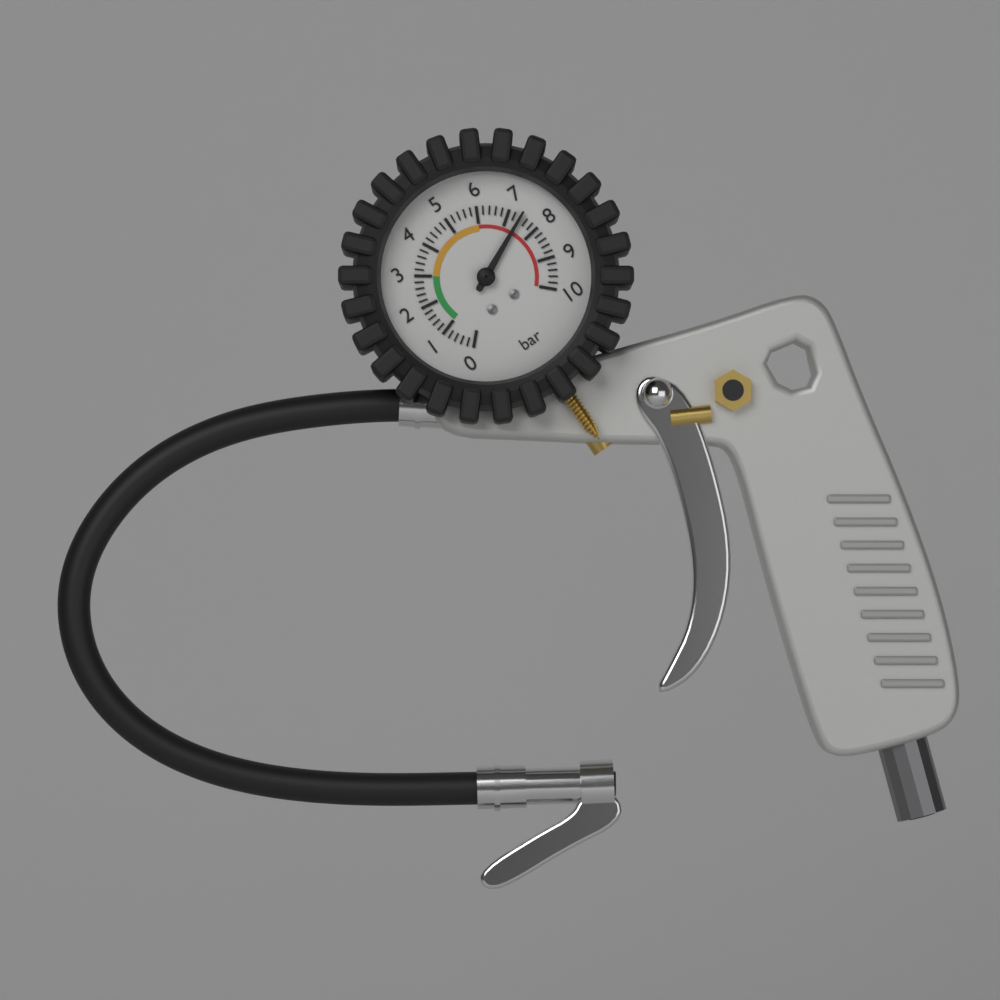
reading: 7.4 bar
